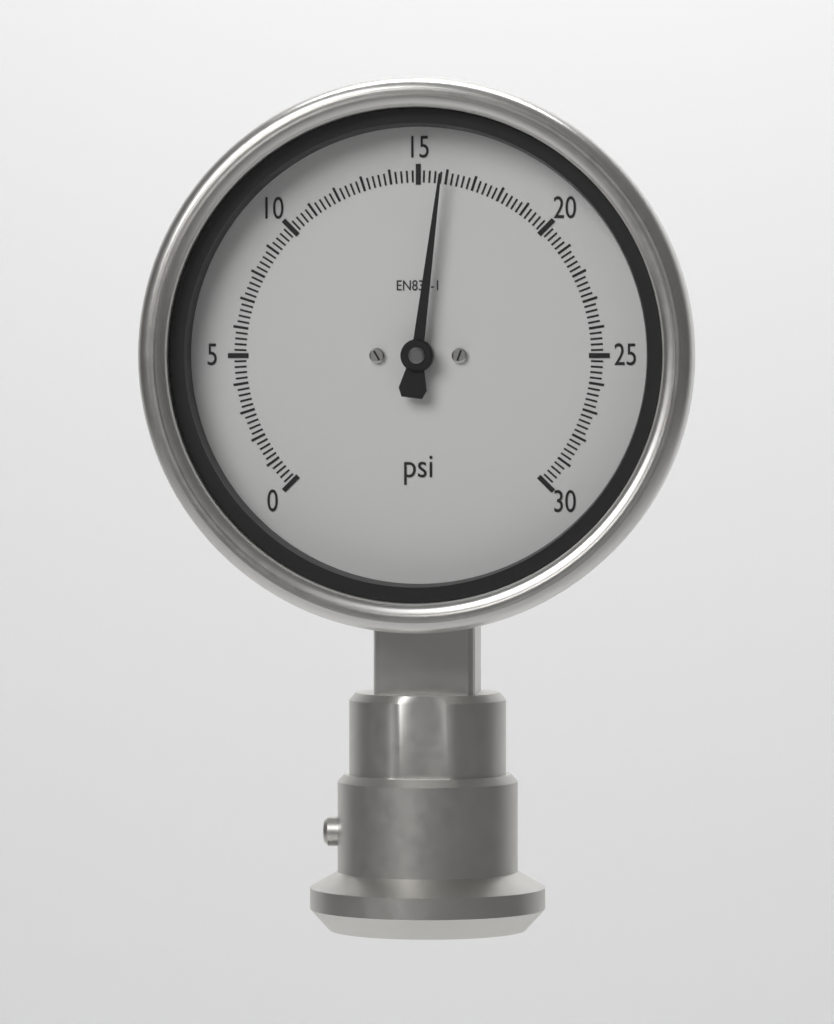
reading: 15.8 psi
